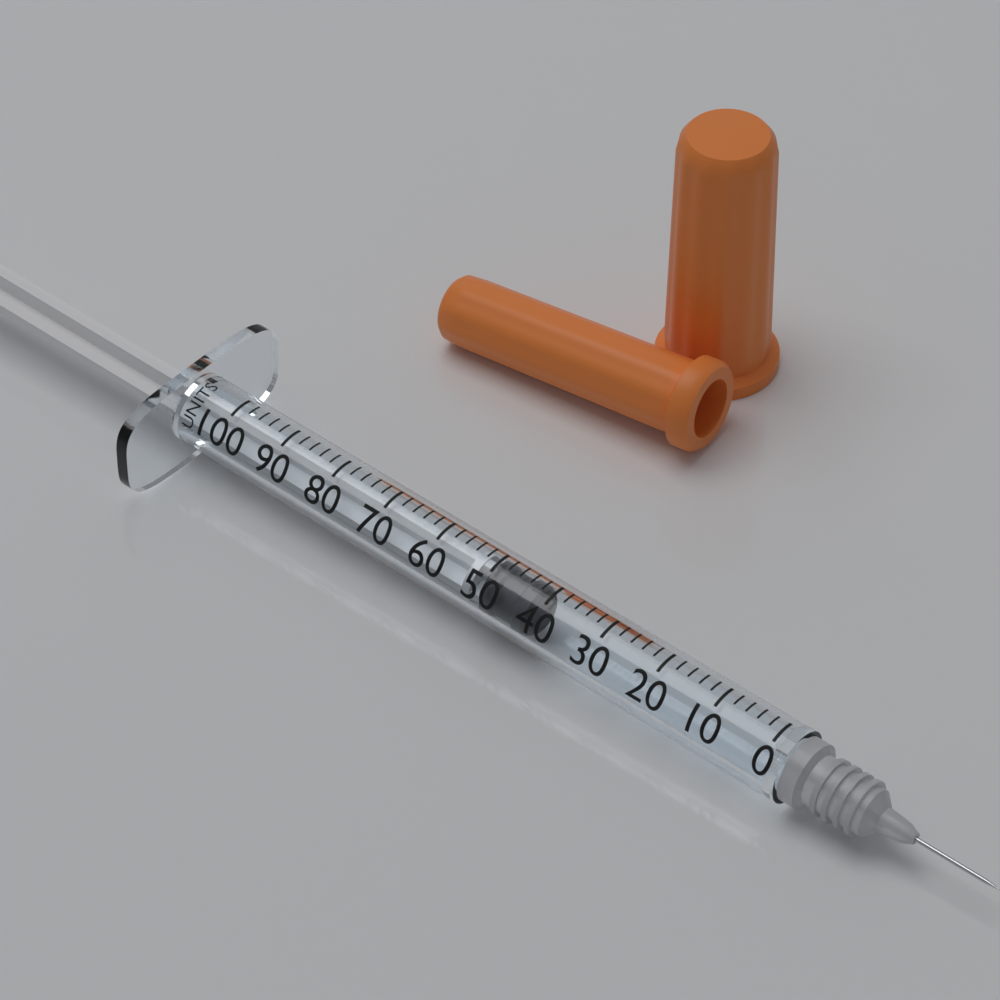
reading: 42 units
